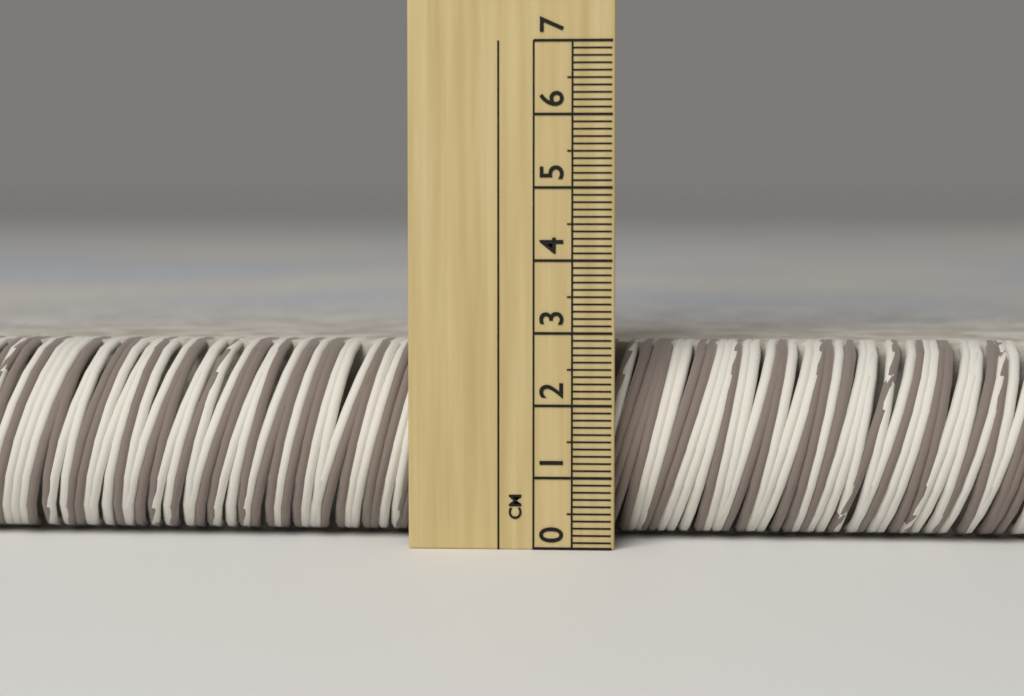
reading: 2.8 cm
